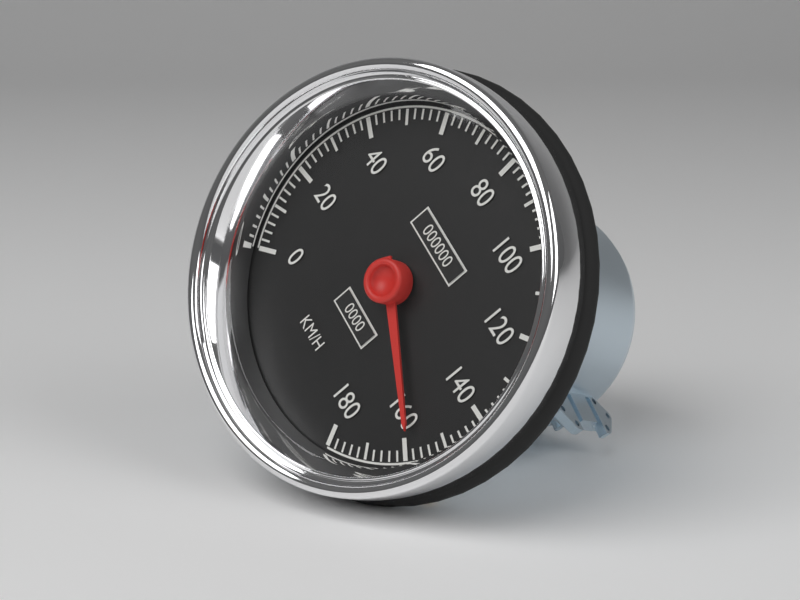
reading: 158 km/h
